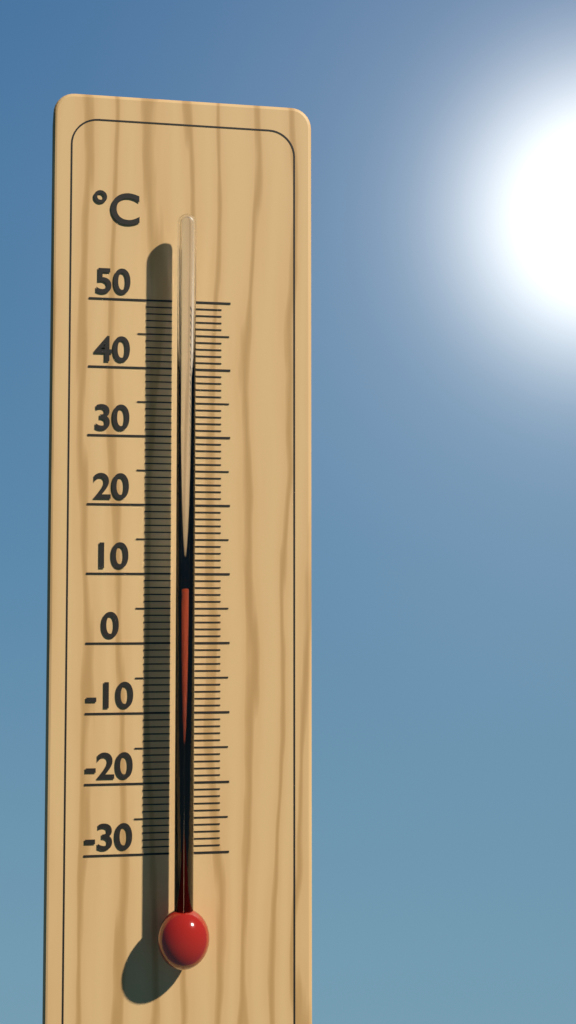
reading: 8 °C
